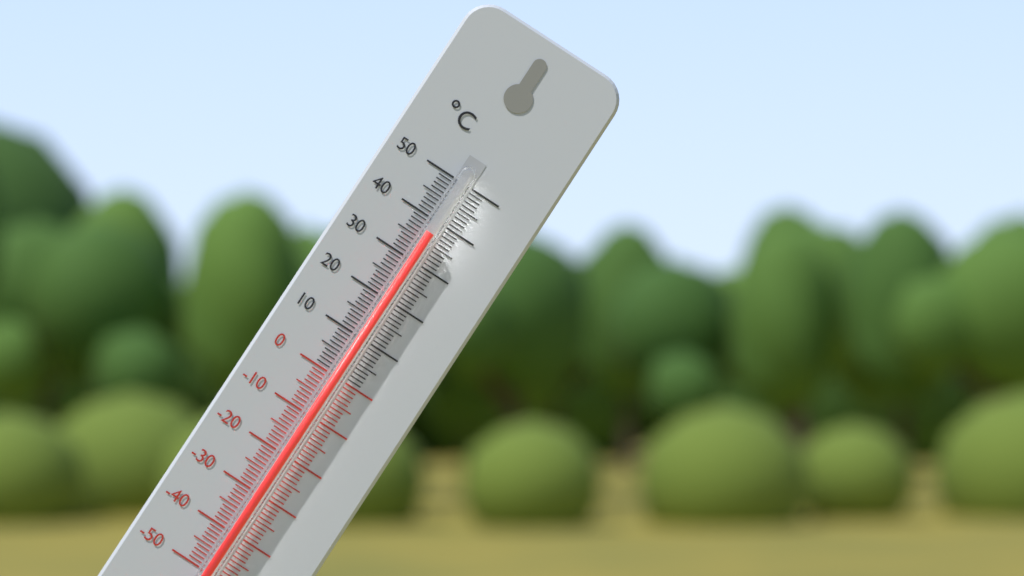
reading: 37 °C
